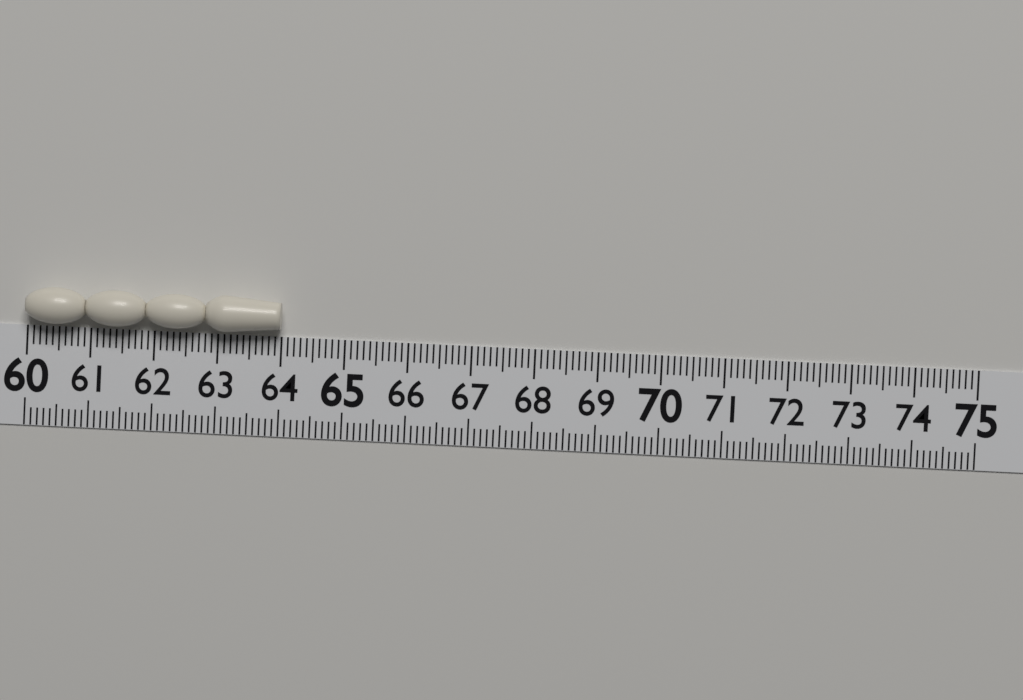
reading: 64.0 (no unit)
